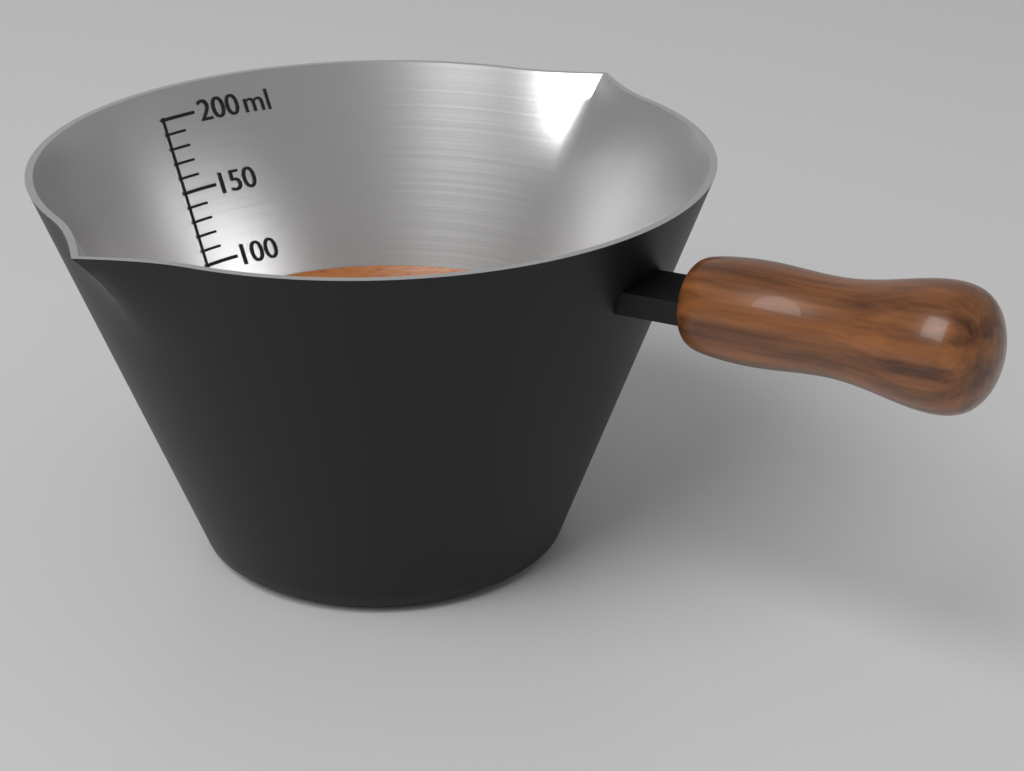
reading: 80 ml
